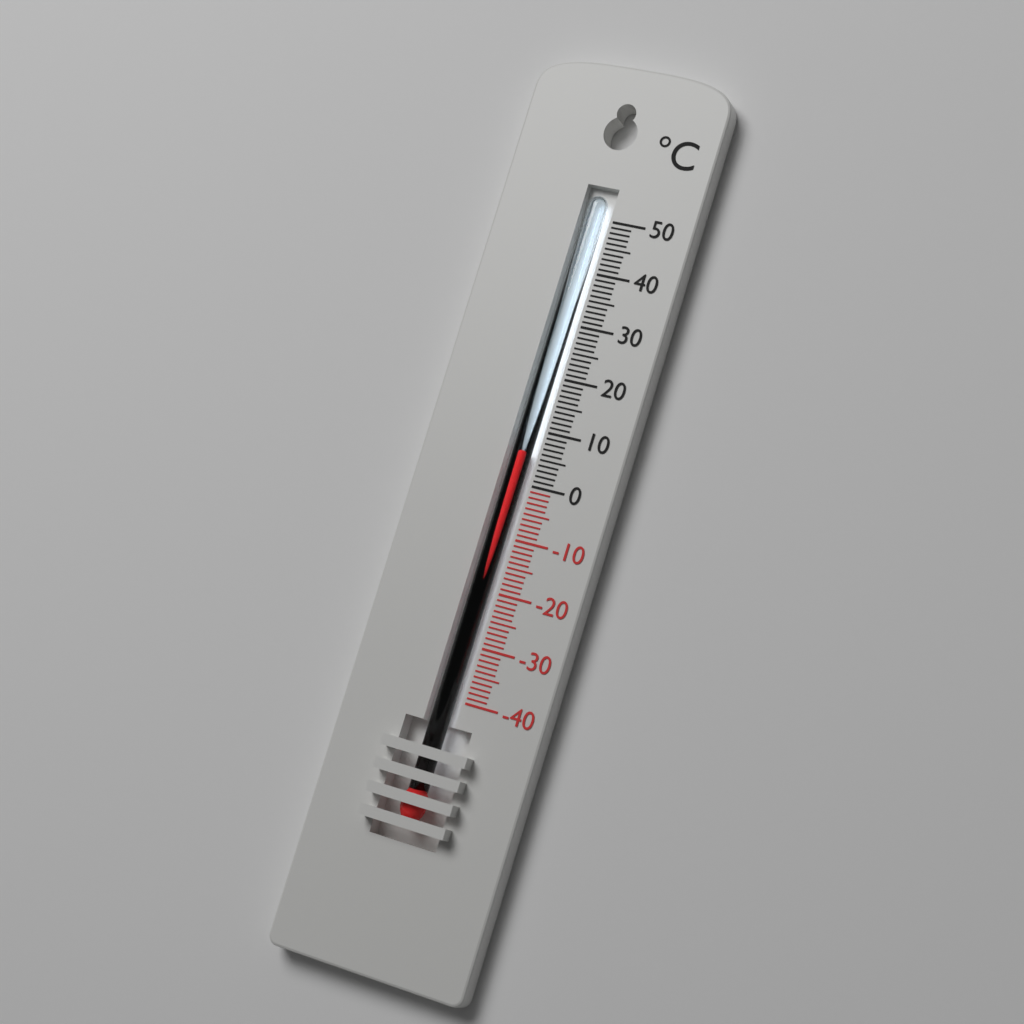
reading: 6 °C
